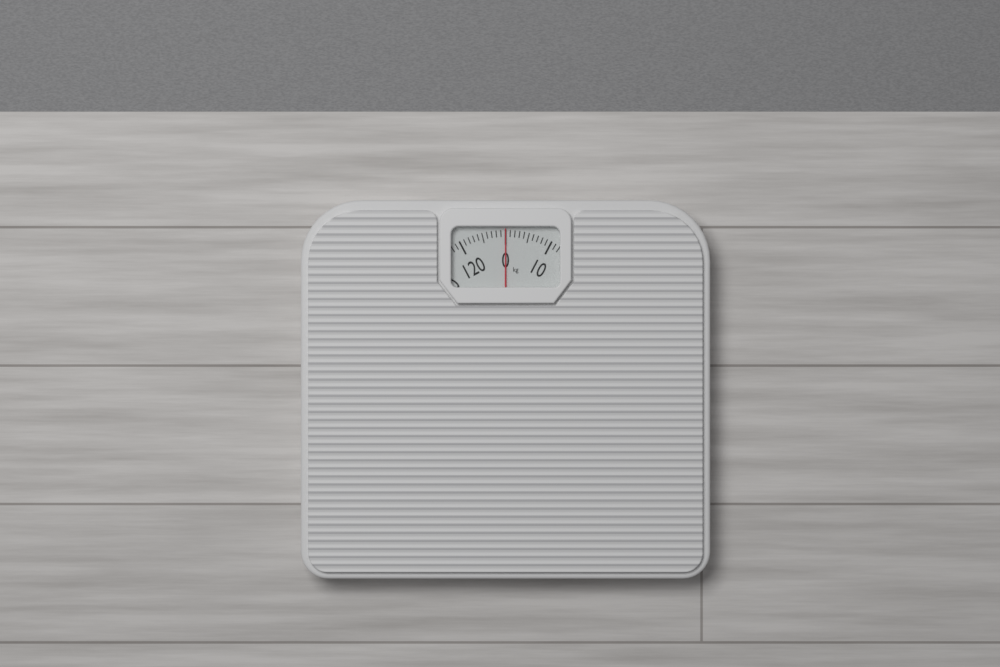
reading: 0 kg
